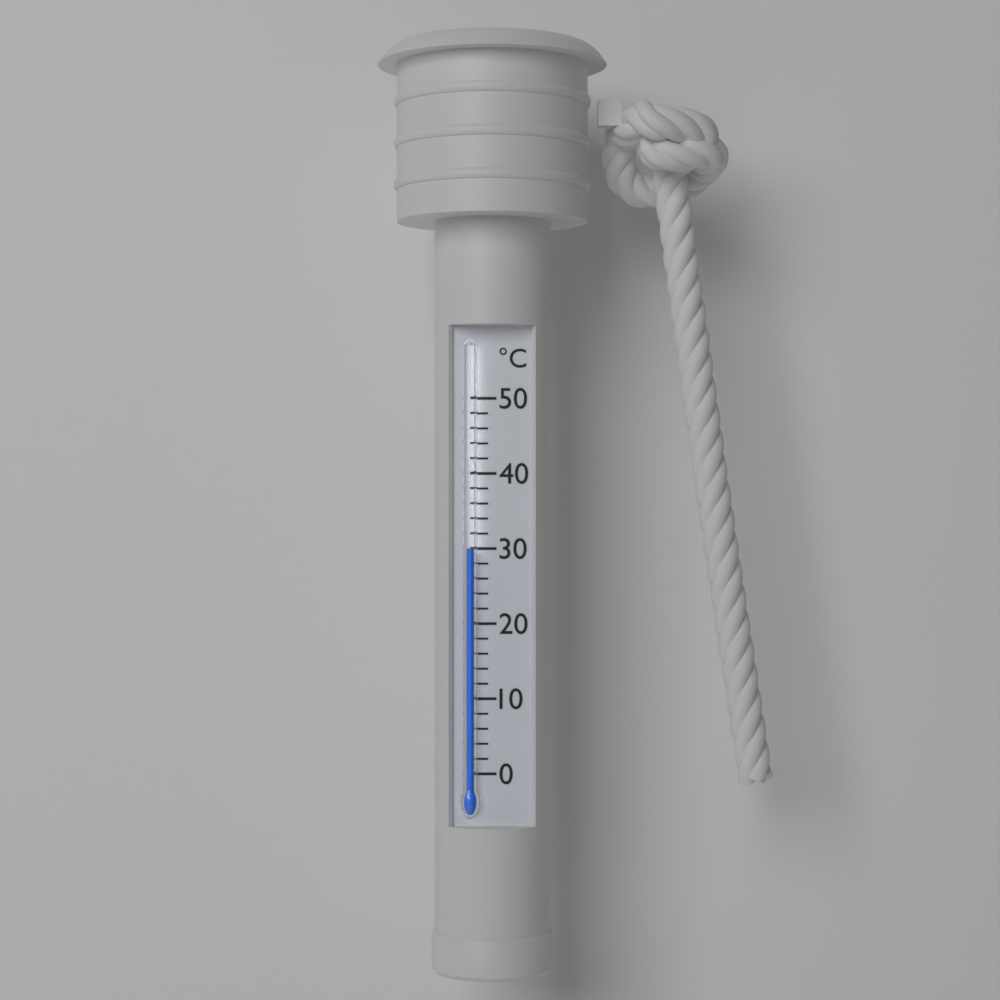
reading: 30 °C
